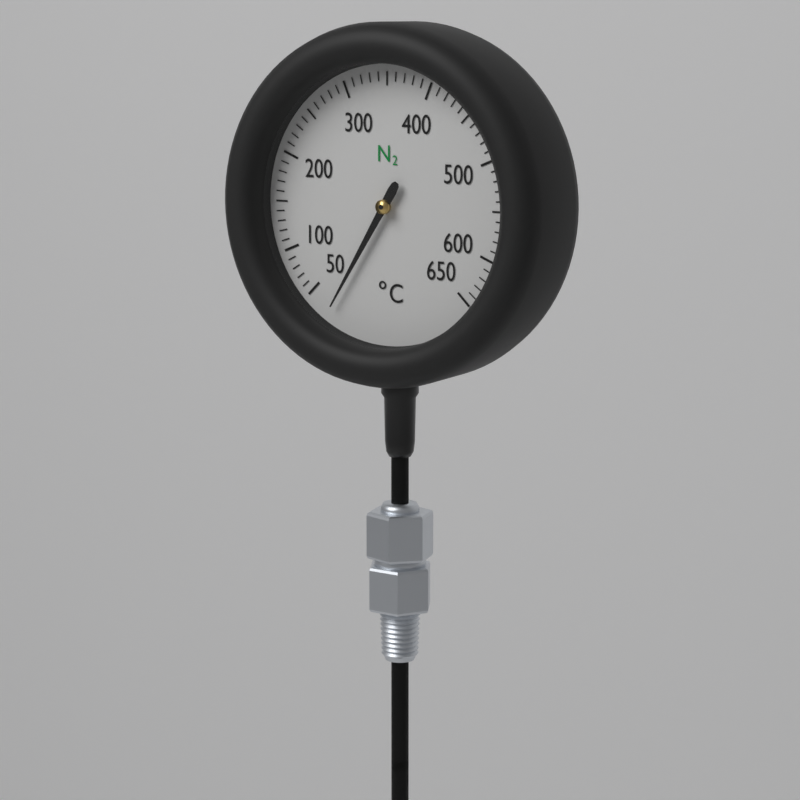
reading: 20 °C
